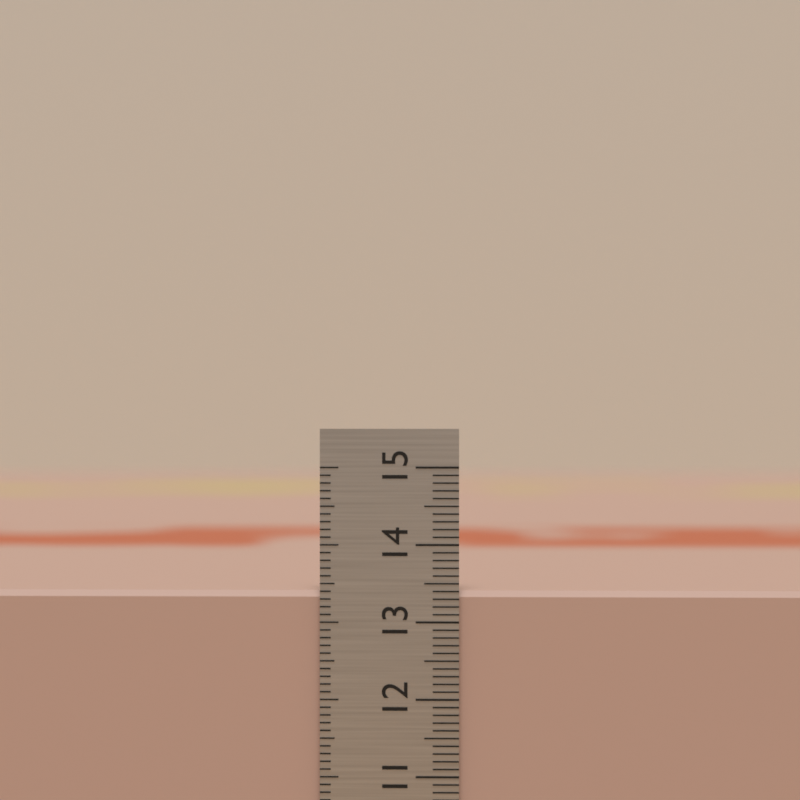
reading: 13.4 cm
